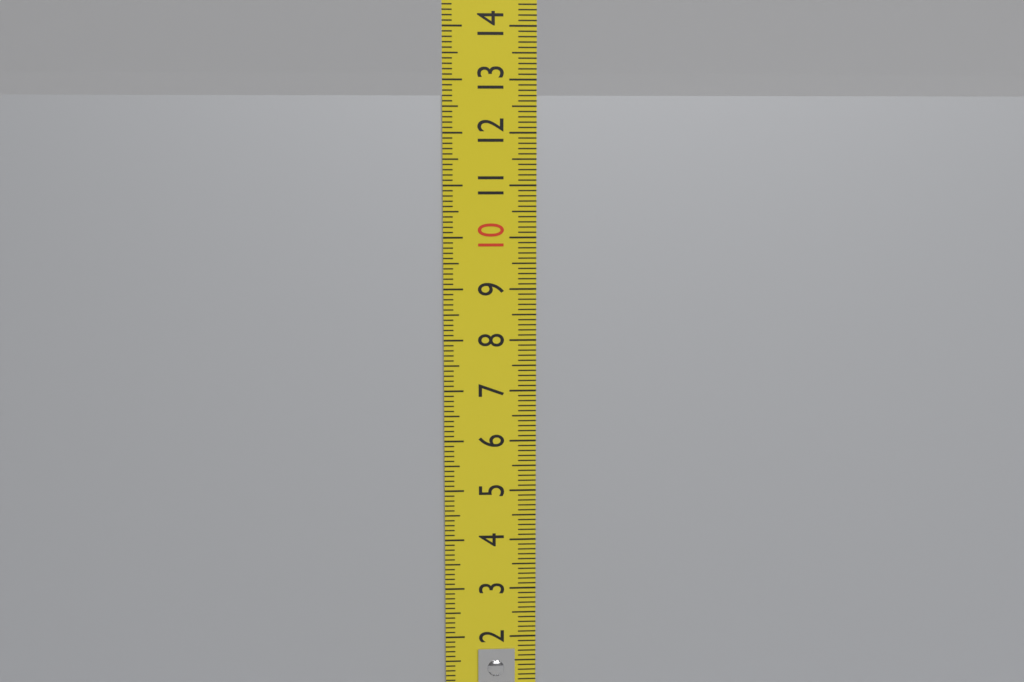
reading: 12.7 cm
